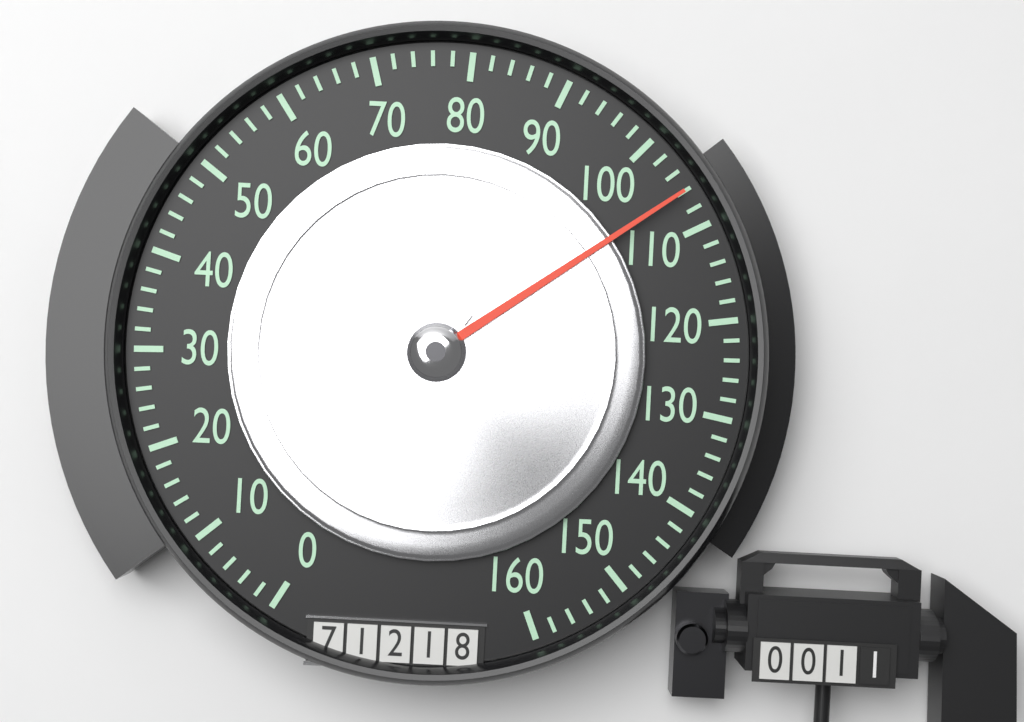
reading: 106 (no unit)
